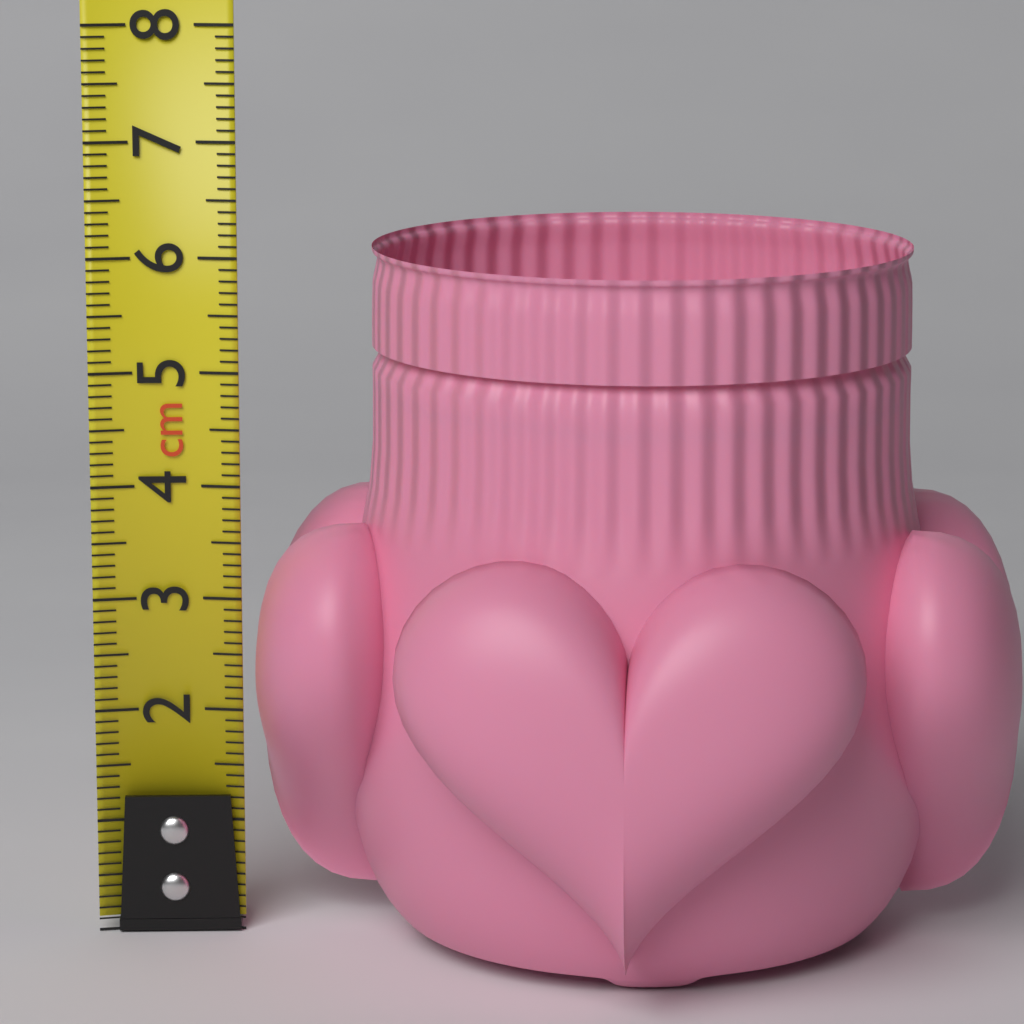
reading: 6.1 cm
